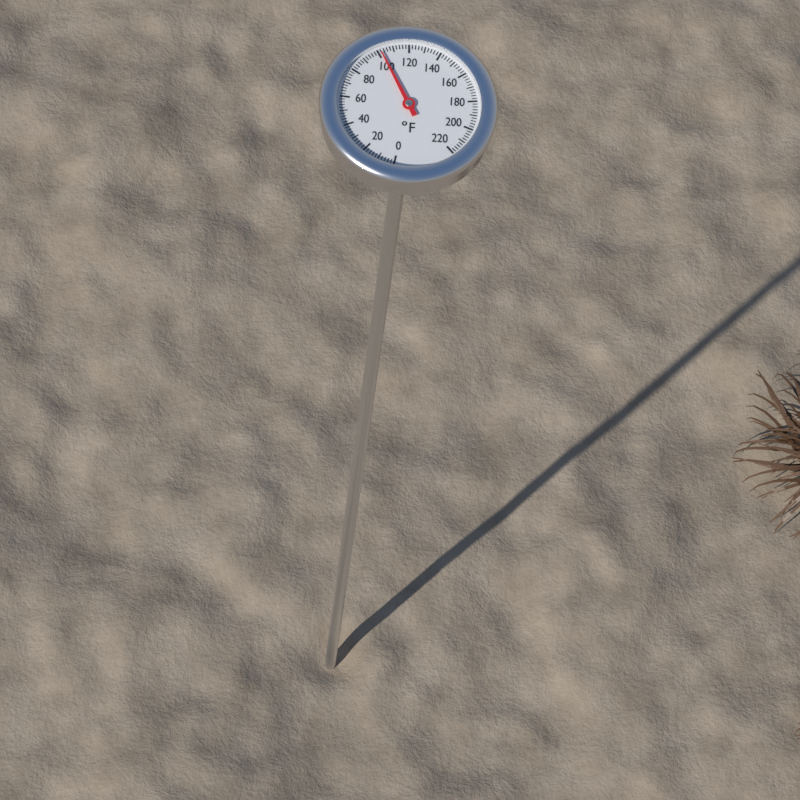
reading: 102 °F
